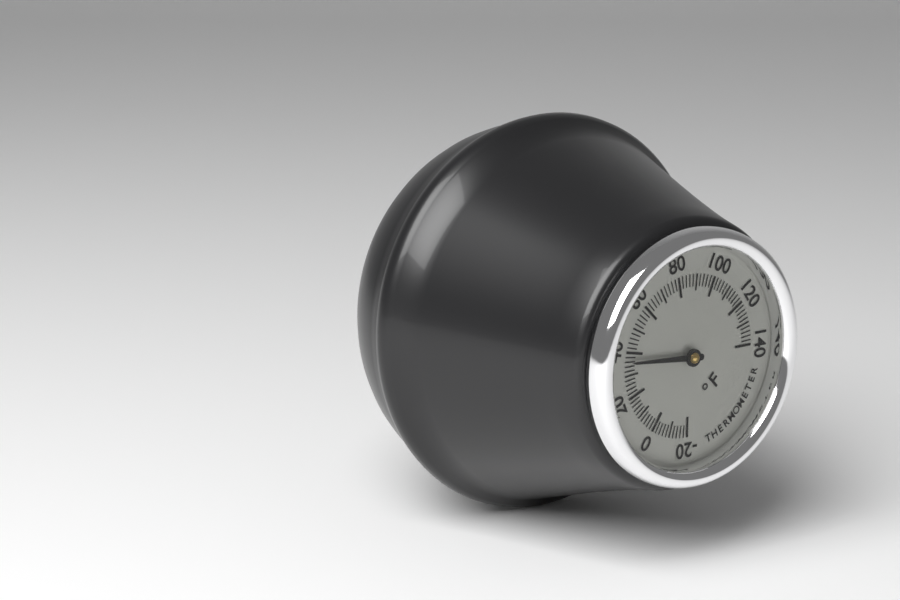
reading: 36 °F
